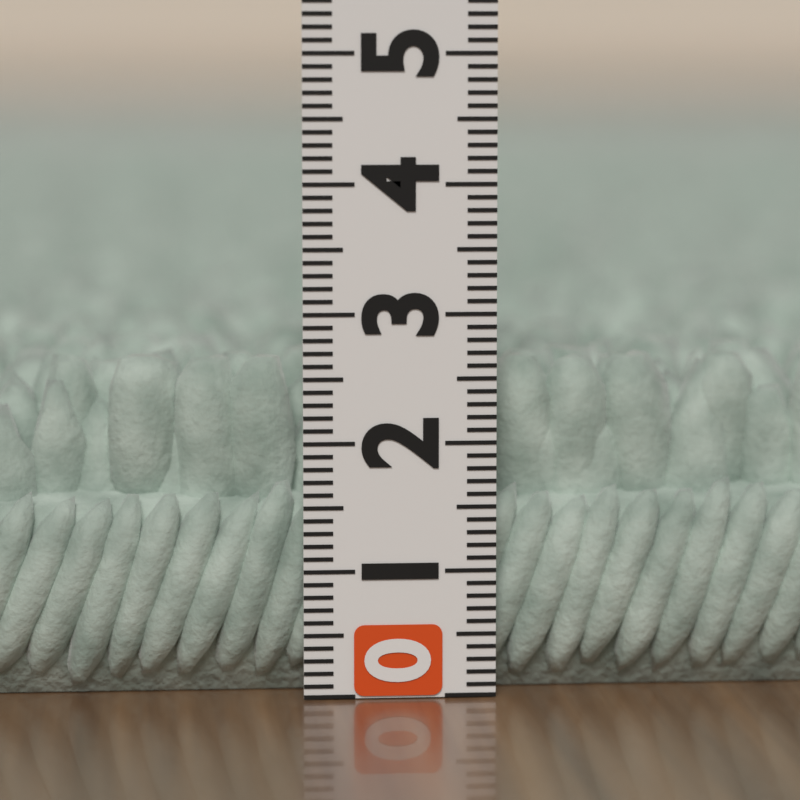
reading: 2.6 (no unit)
